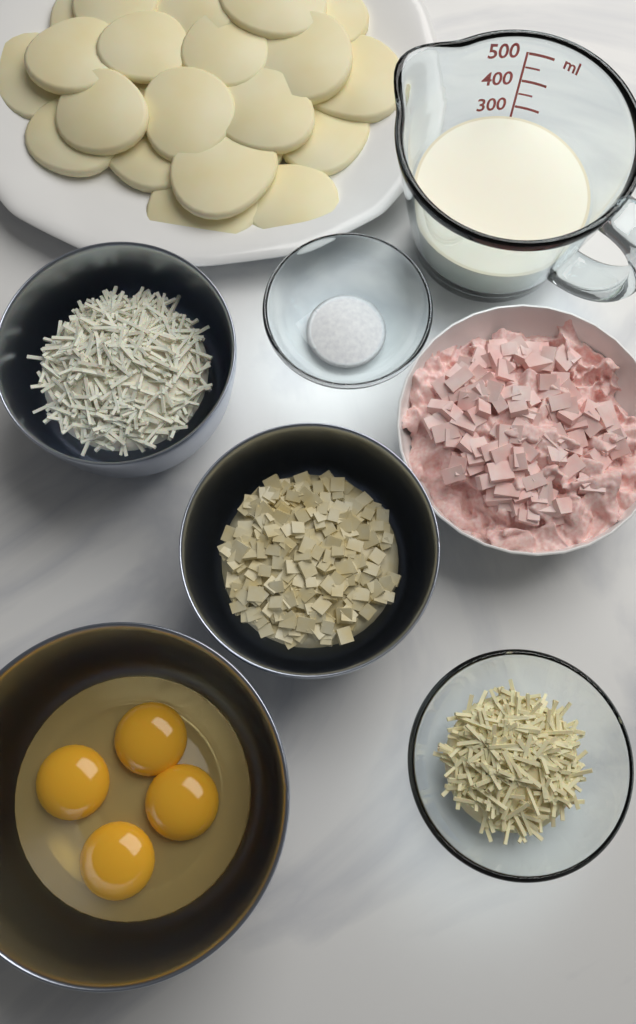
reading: 280 ml
